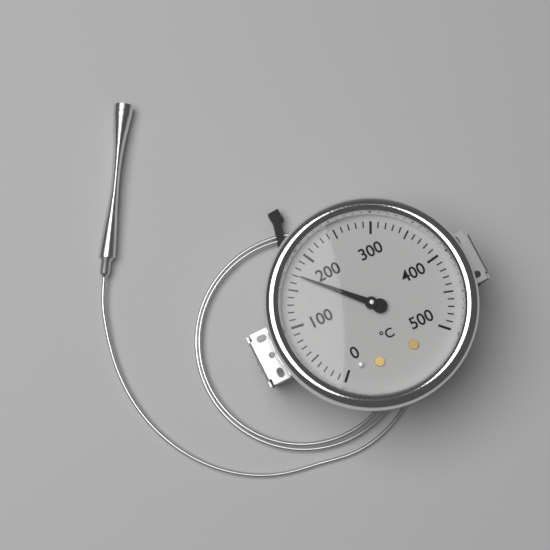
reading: 170 °C
